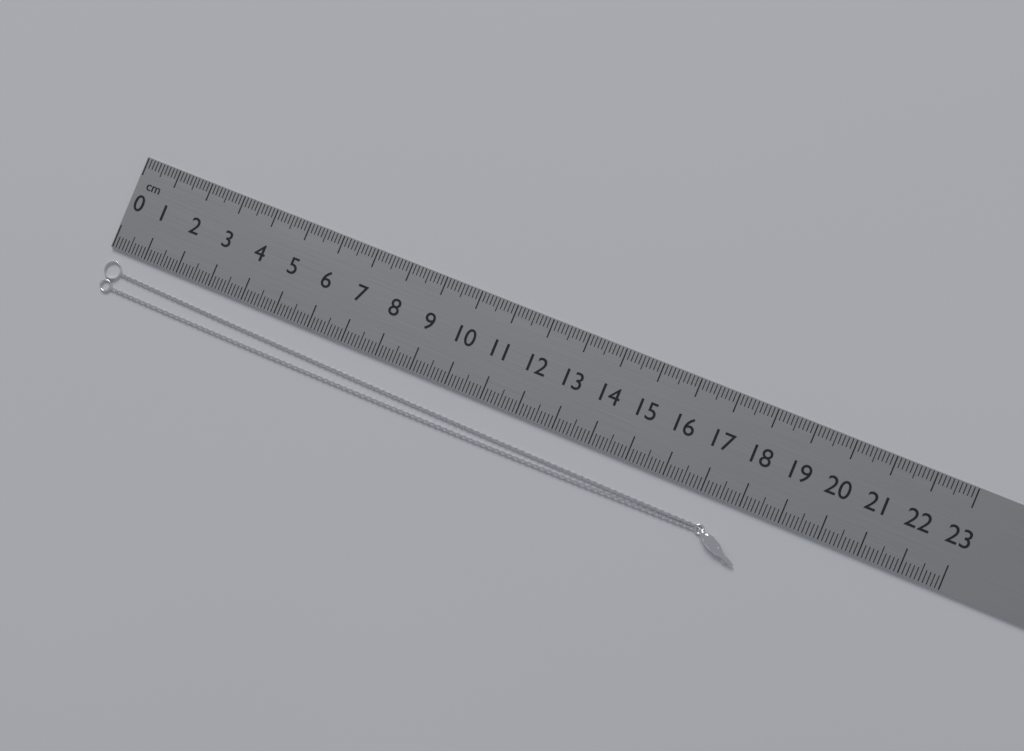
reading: 18.4 cm
